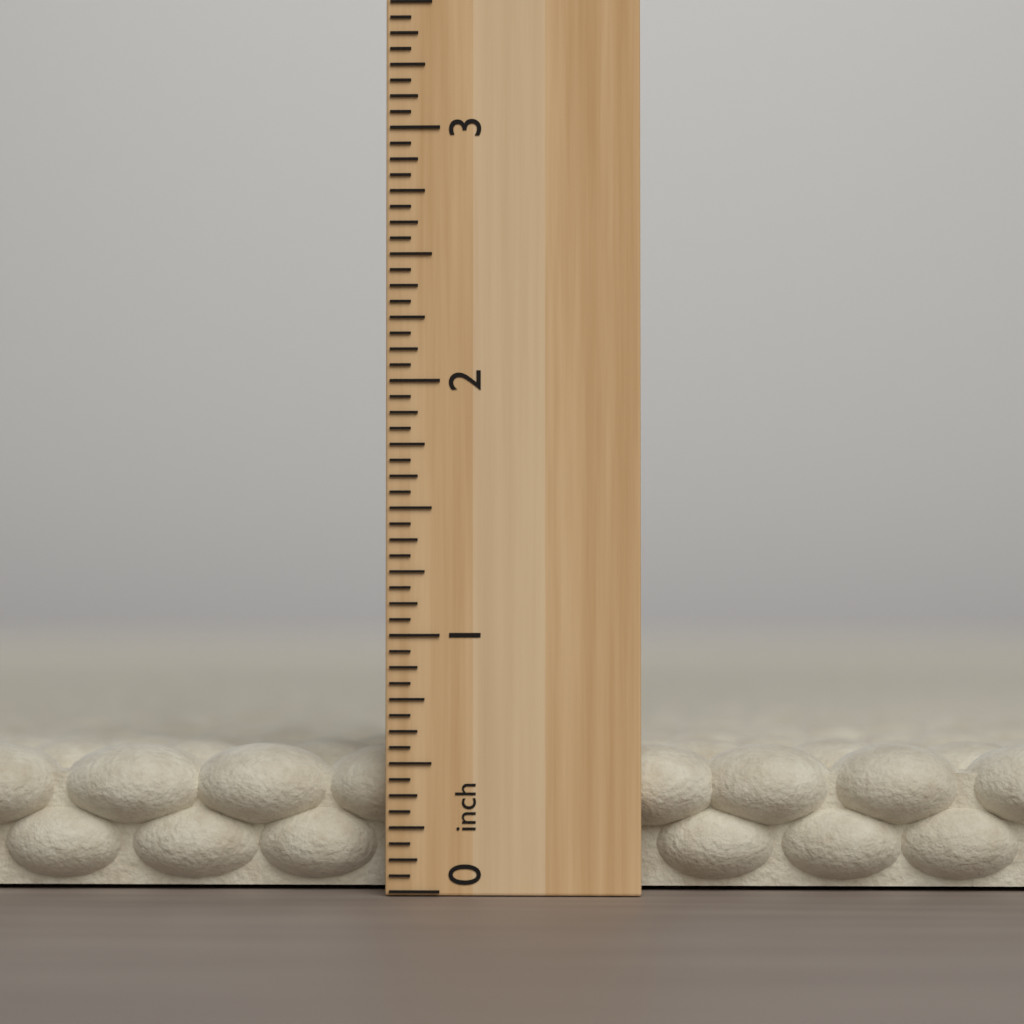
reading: 0.5625 inch
